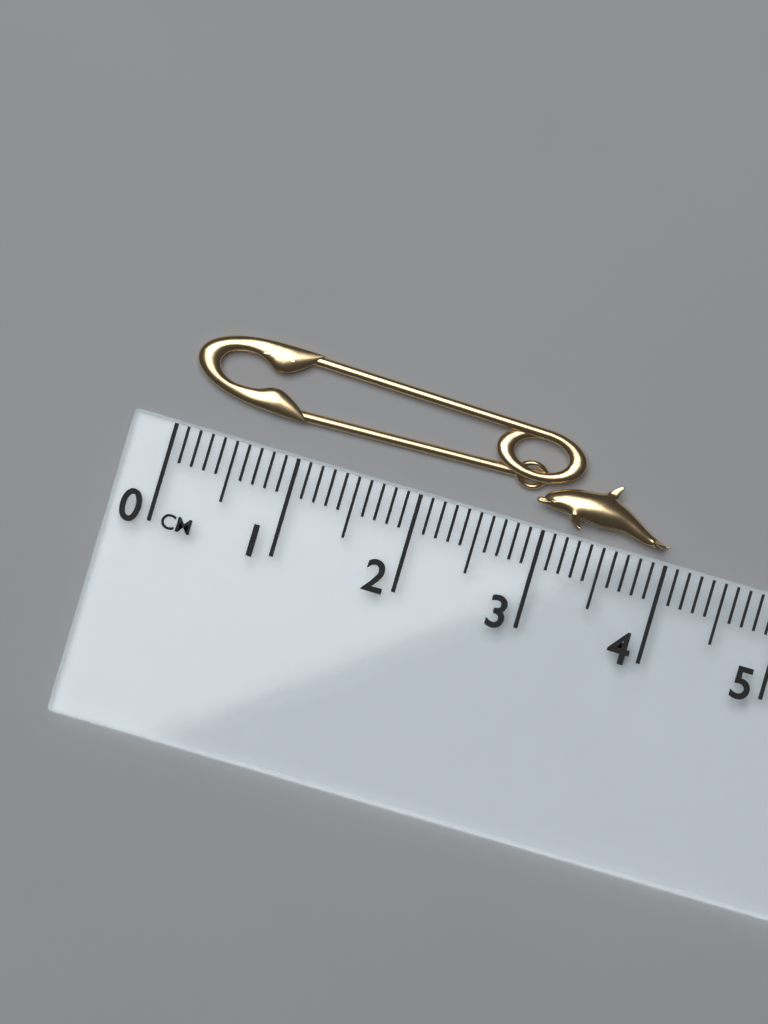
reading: 4.0 cm
